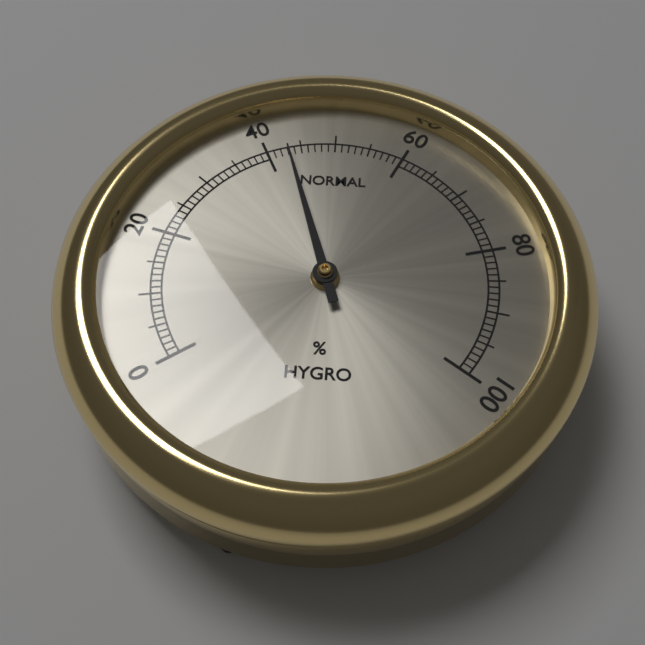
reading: 43 %
